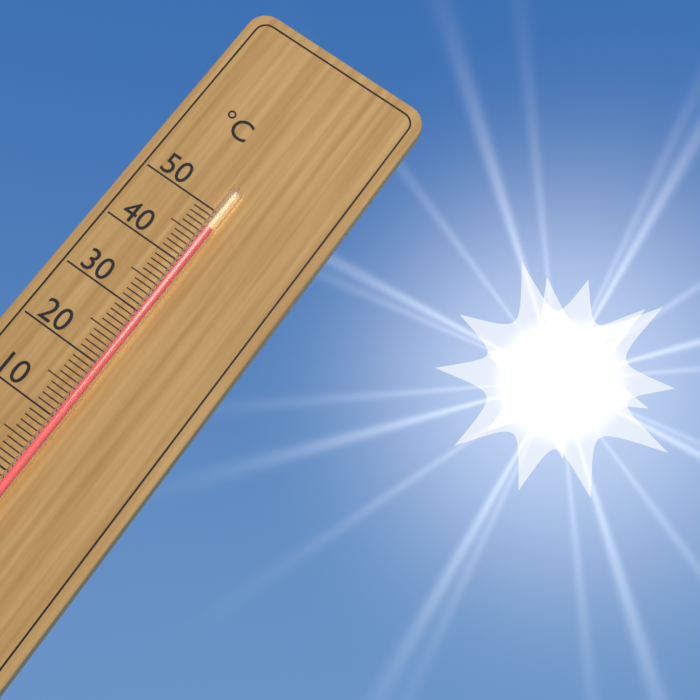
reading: 47 °C
